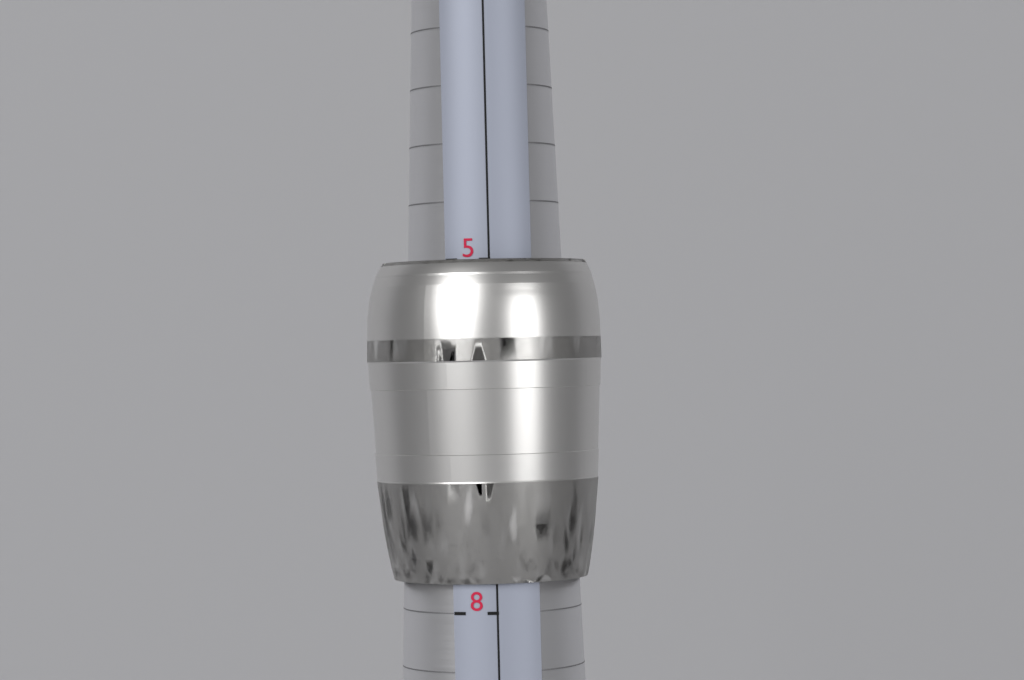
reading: 7.75 (no unit)
